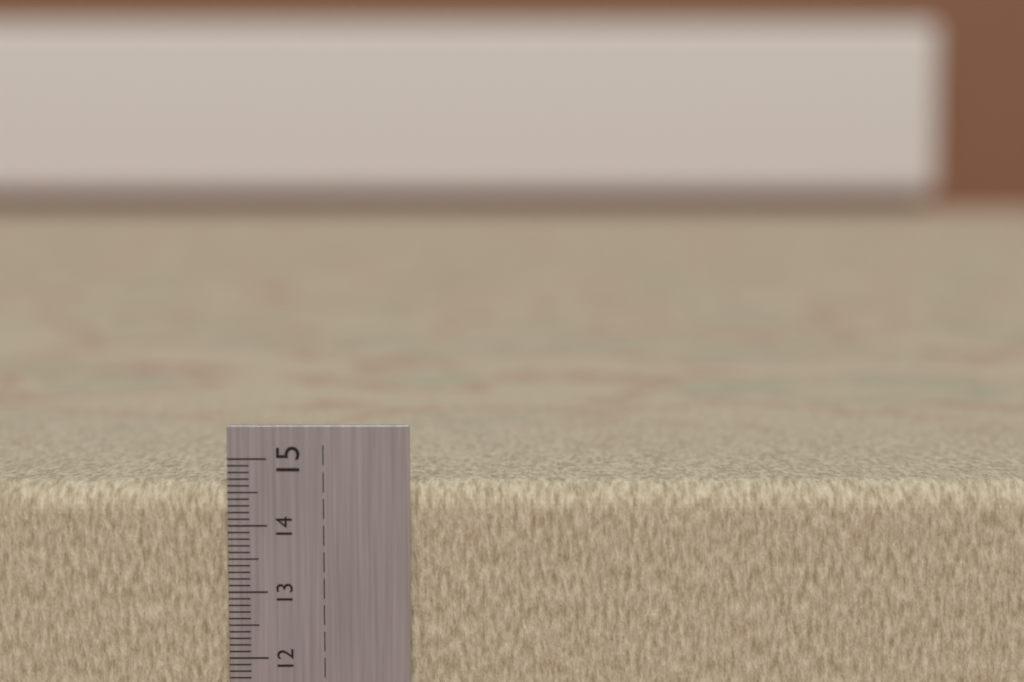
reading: 14.6 cm
